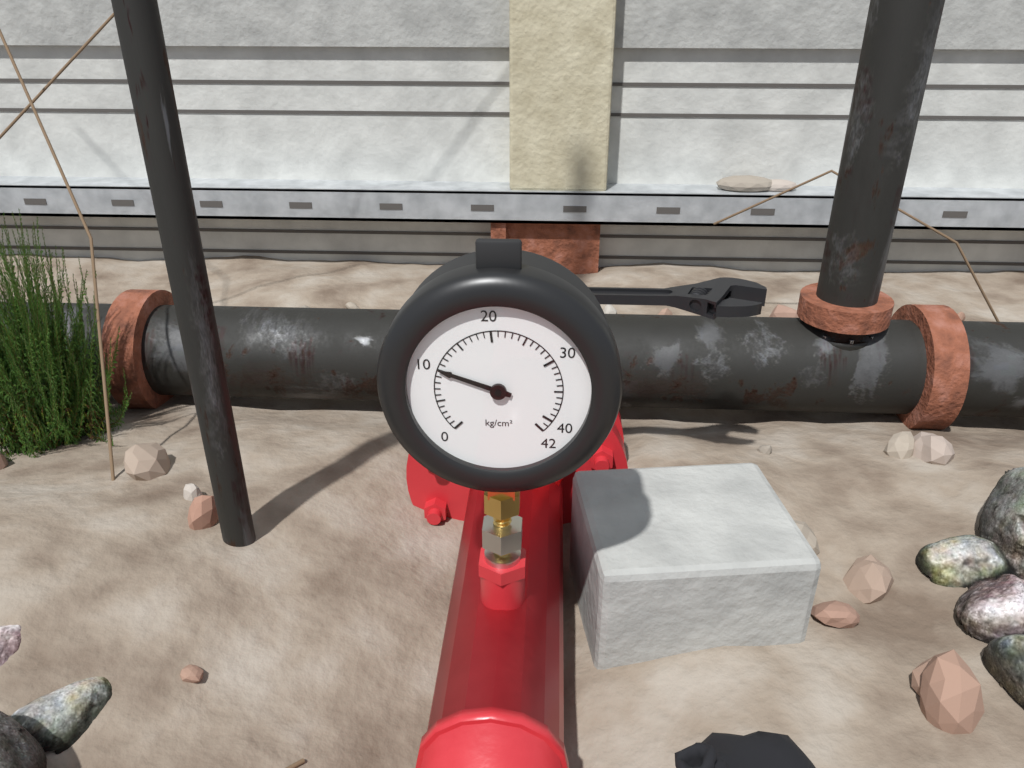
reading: 10 kg/cm²
